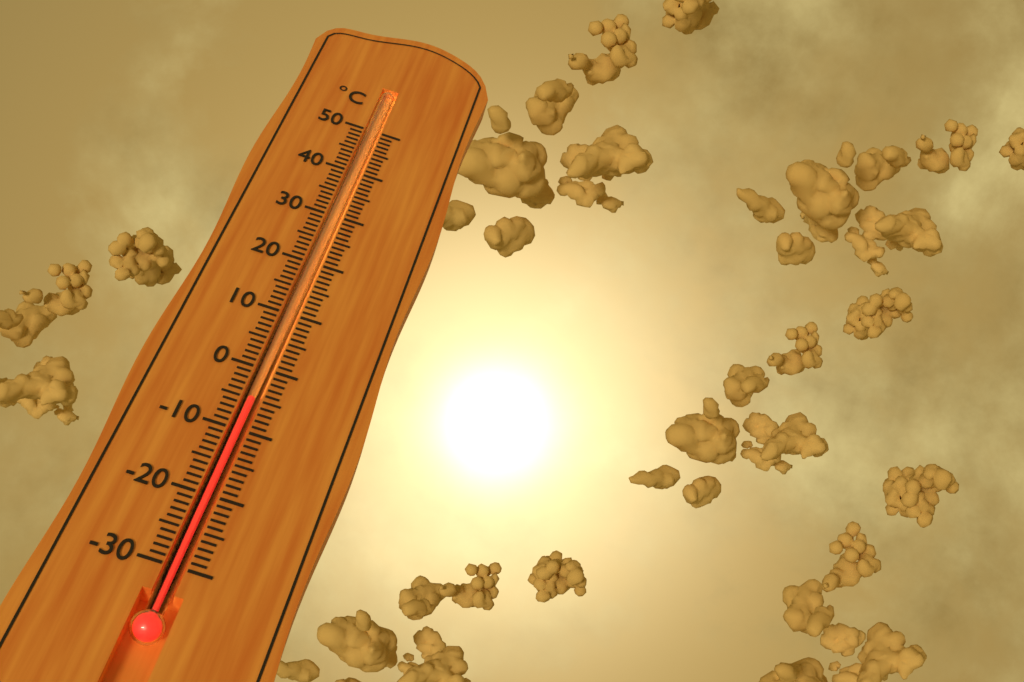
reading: -5 °C
